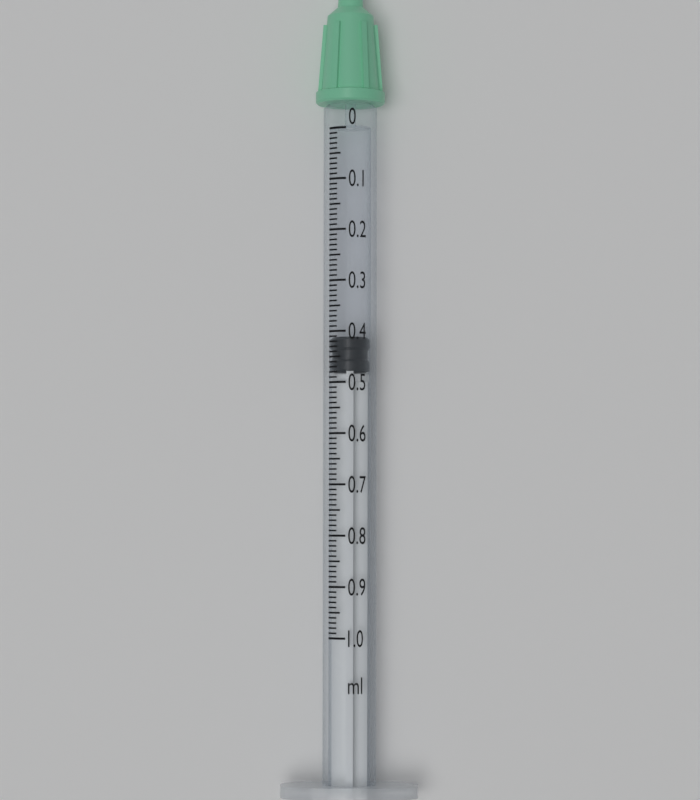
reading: 0.41 ml
